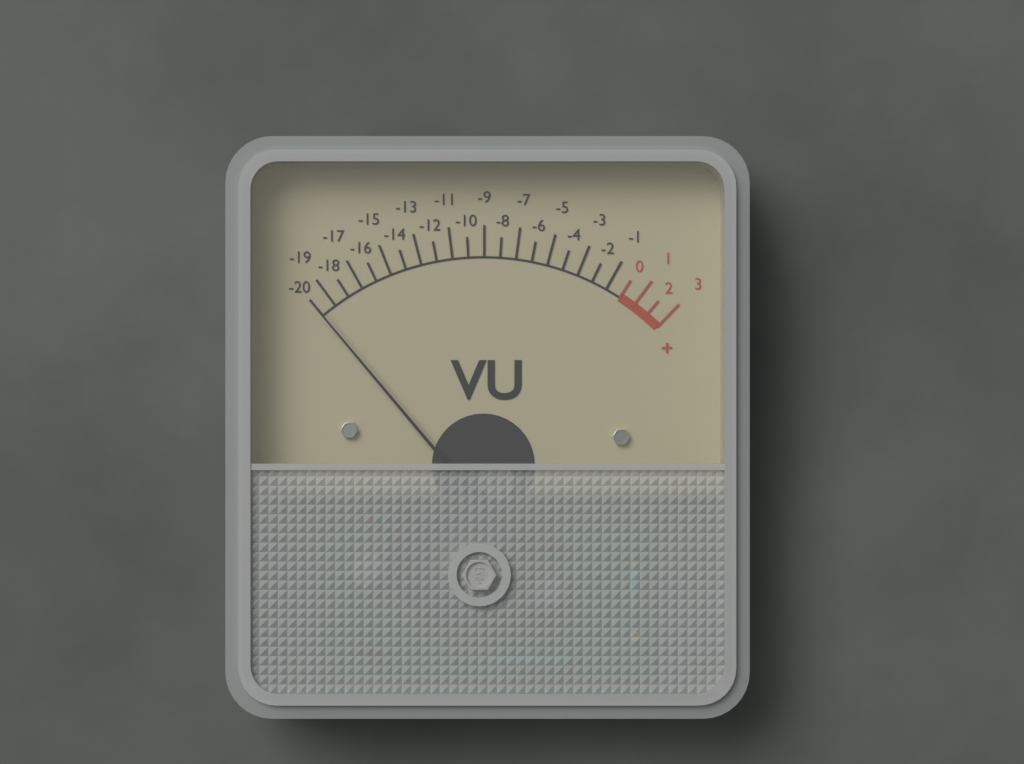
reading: -20 VU
